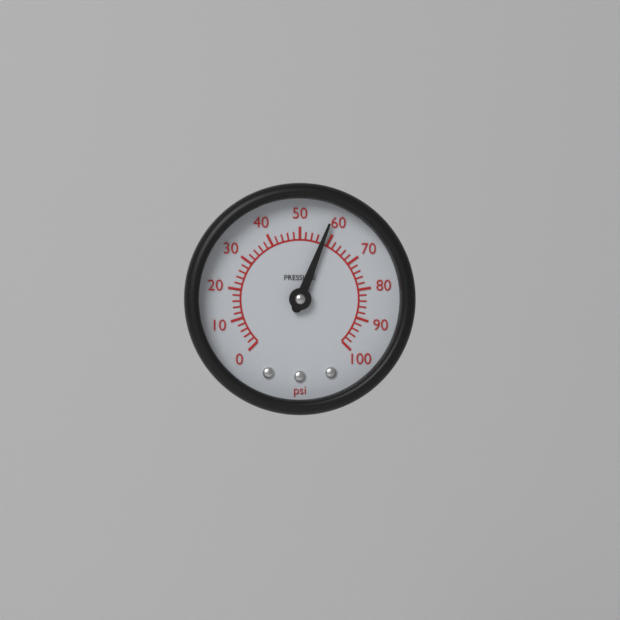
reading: 58 psi
